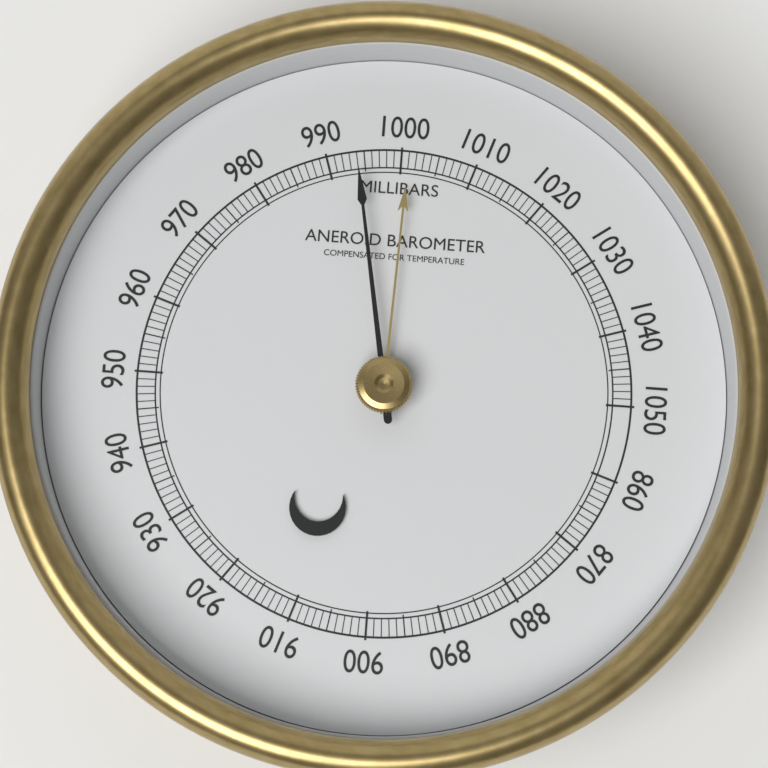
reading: 994 mbar
